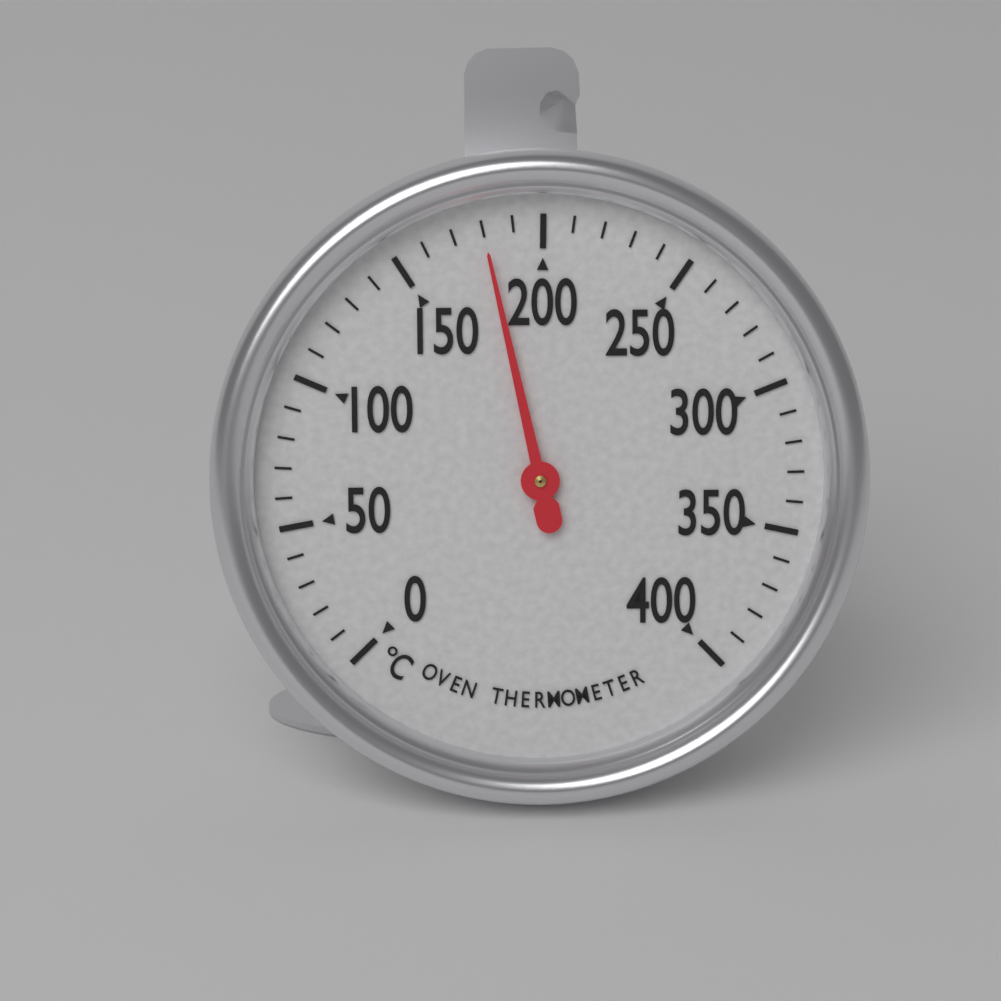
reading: 180 °C
